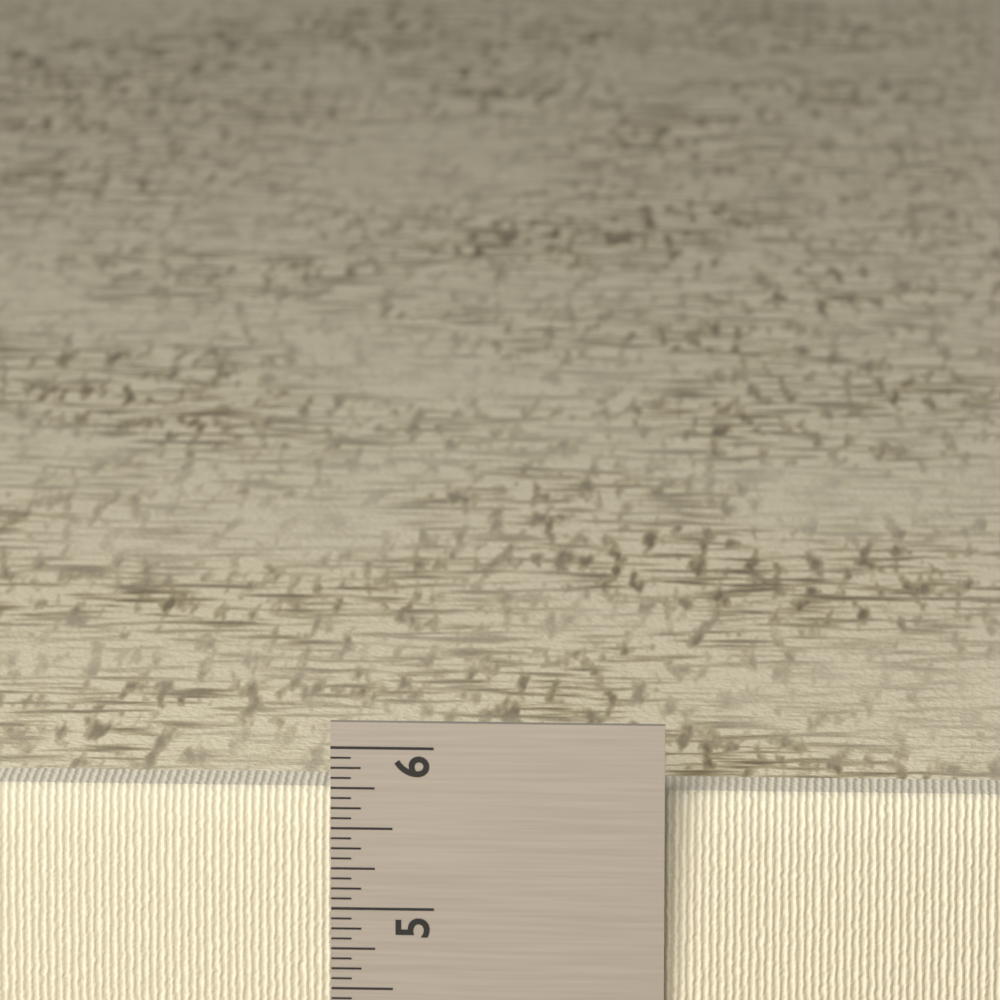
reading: 5.6875 in
